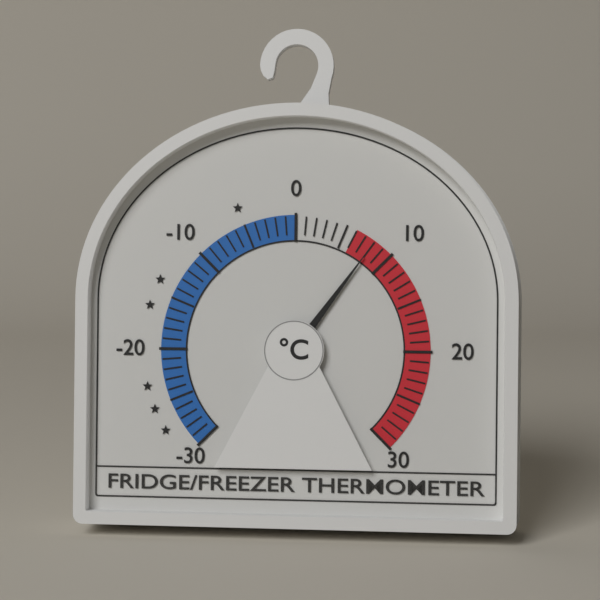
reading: 8 °C
